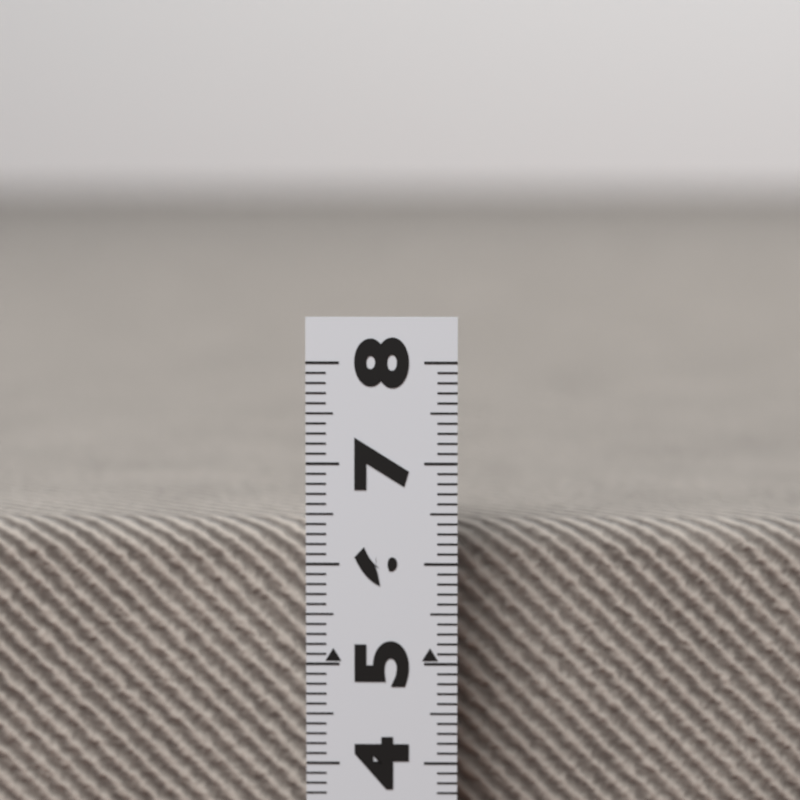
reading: 6.3 (no unit)
